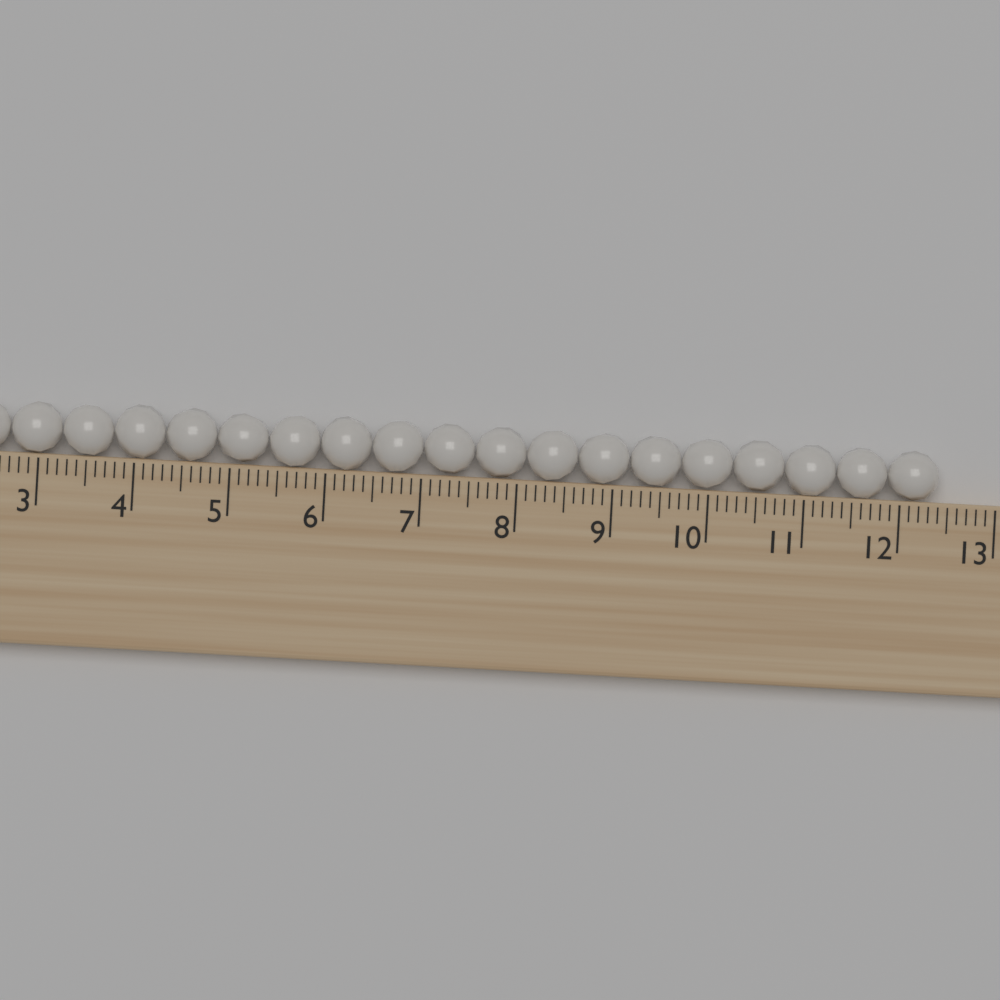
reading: 12.4 (no unit)
